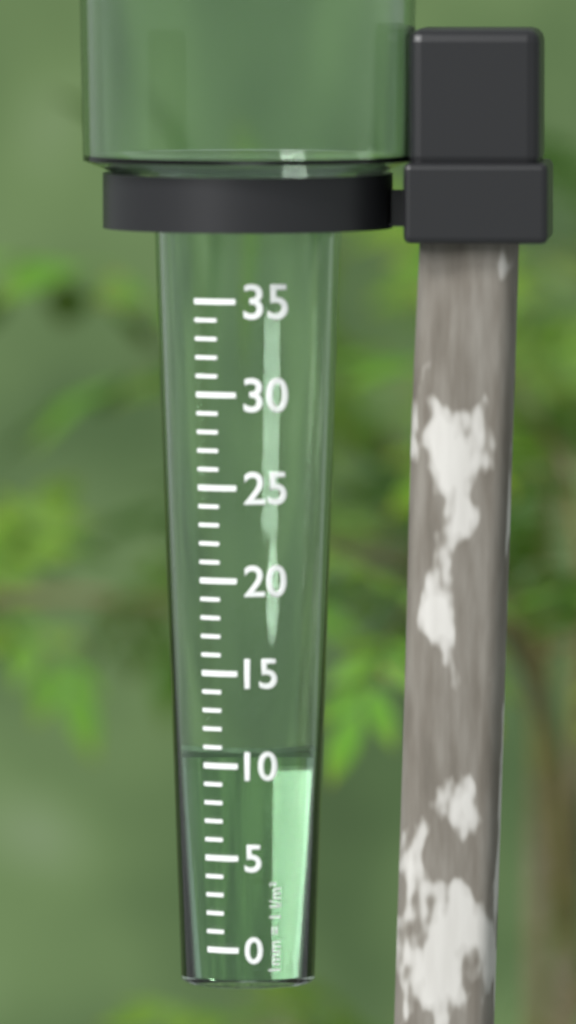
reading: 11 mm
